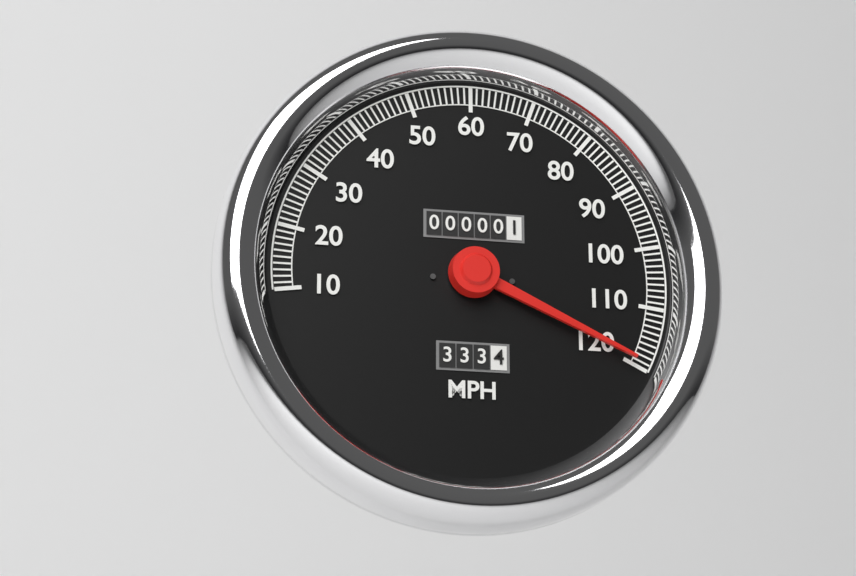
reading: 119 MPH
